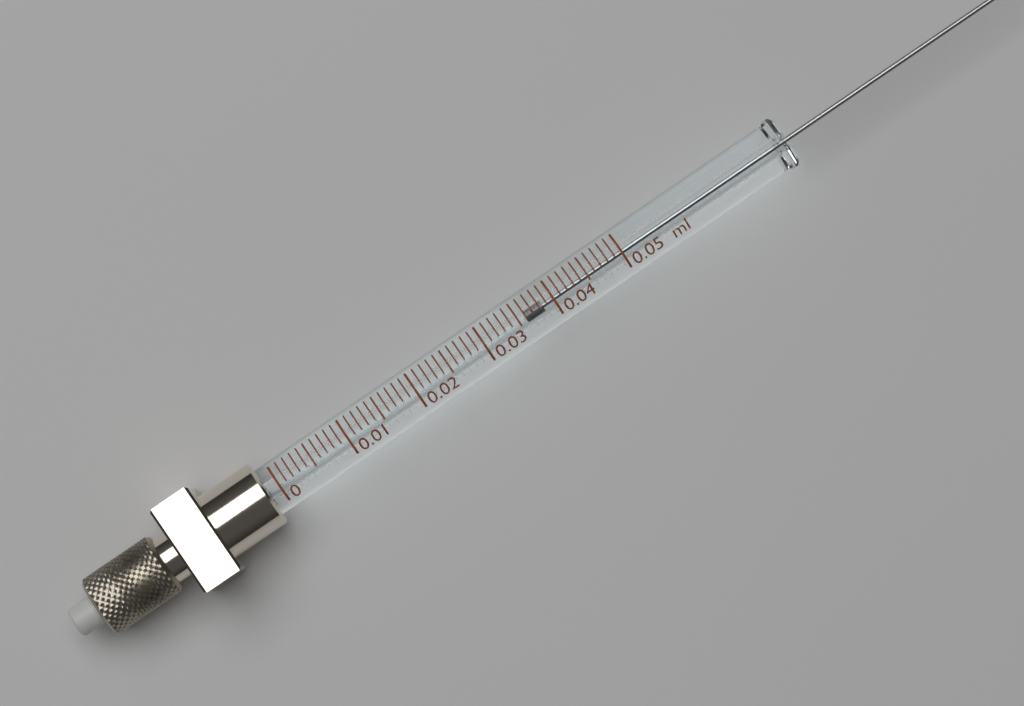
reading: 0.036 ml
